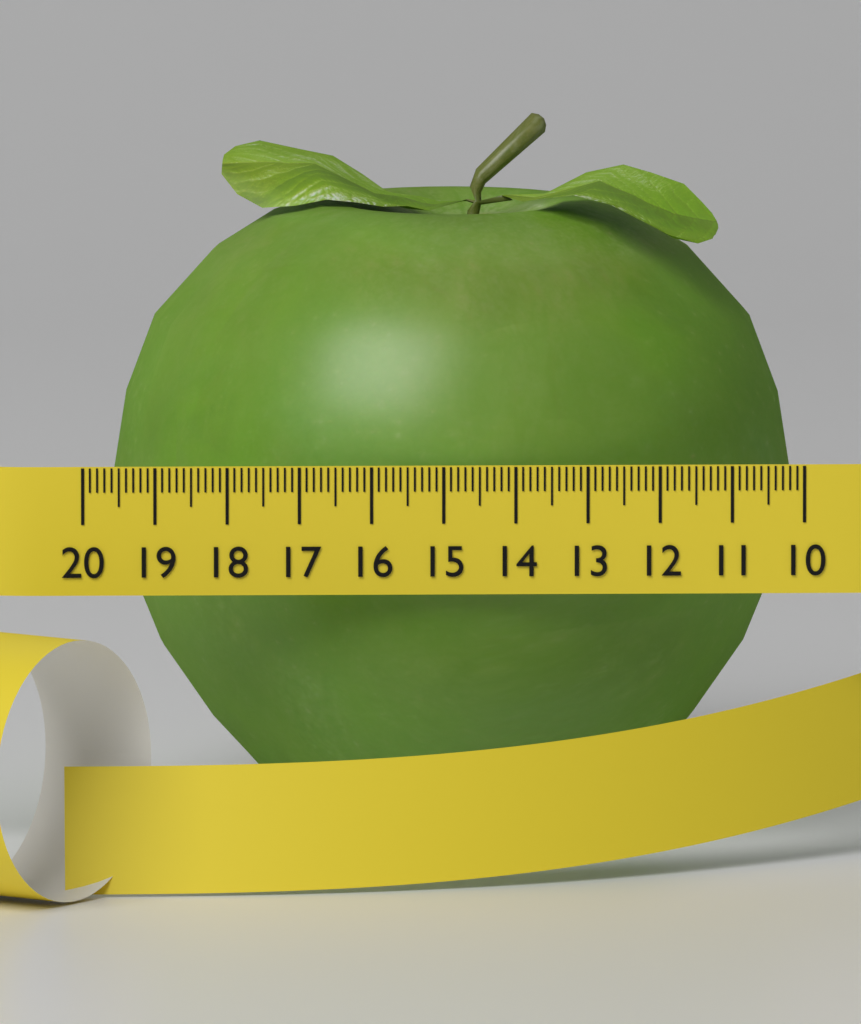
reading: 19.5 (no unit)
